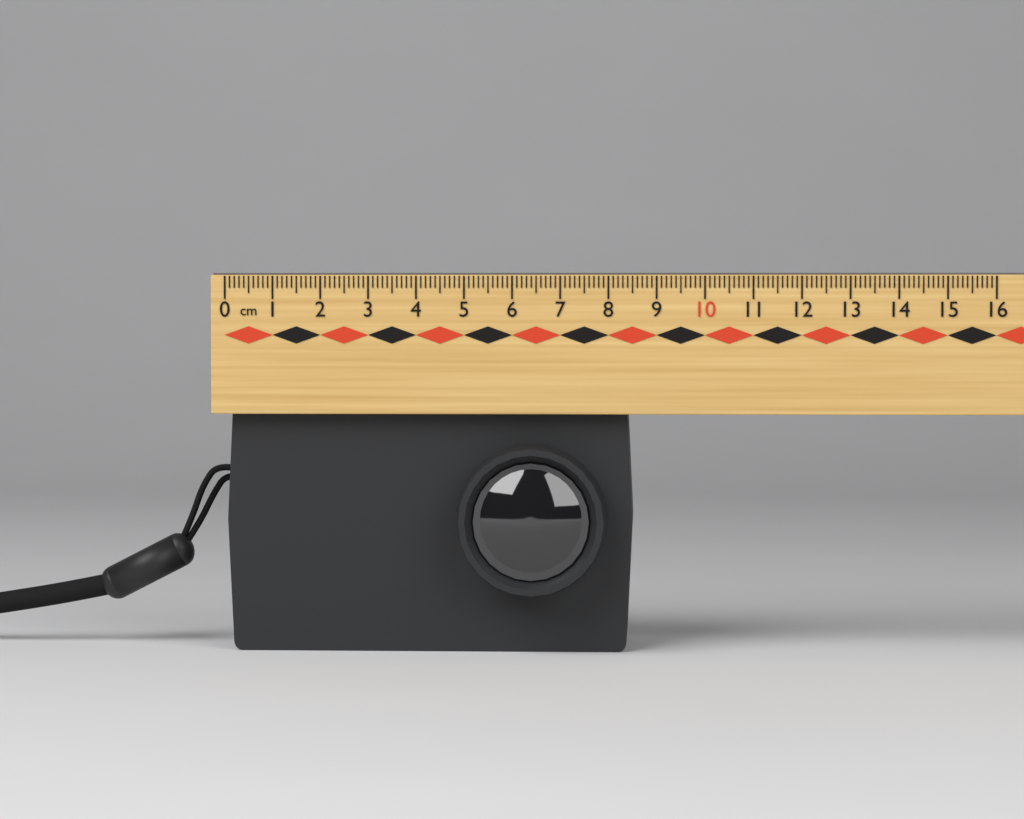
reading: 8.5 cm
